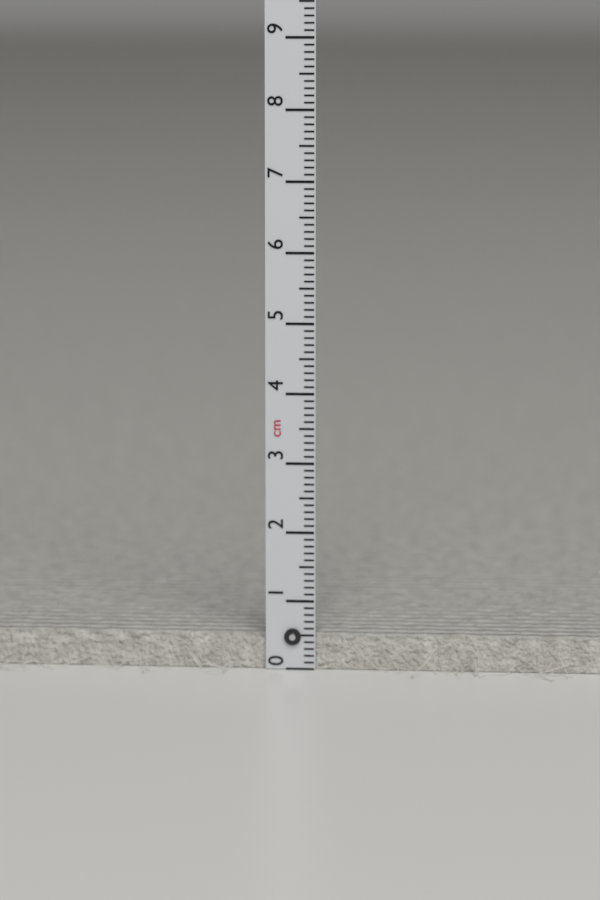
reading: 0.5 cm
